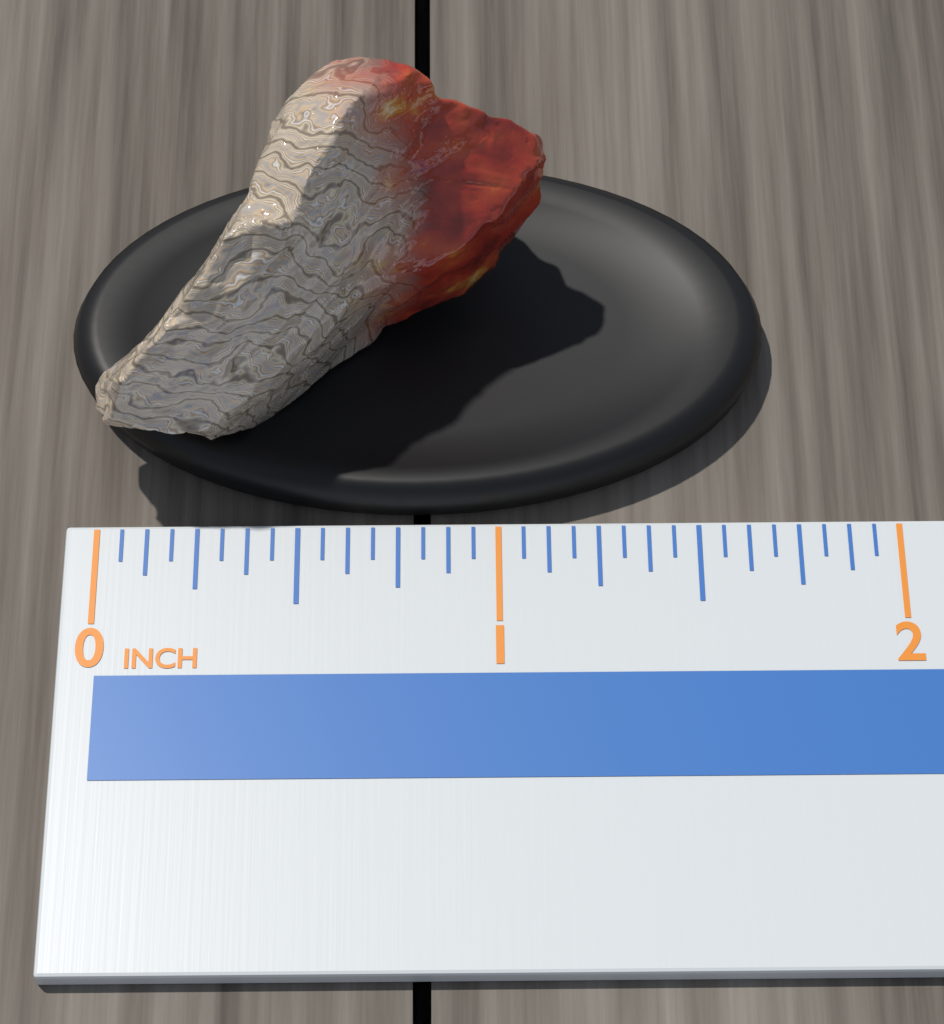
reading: 1.1250 in
